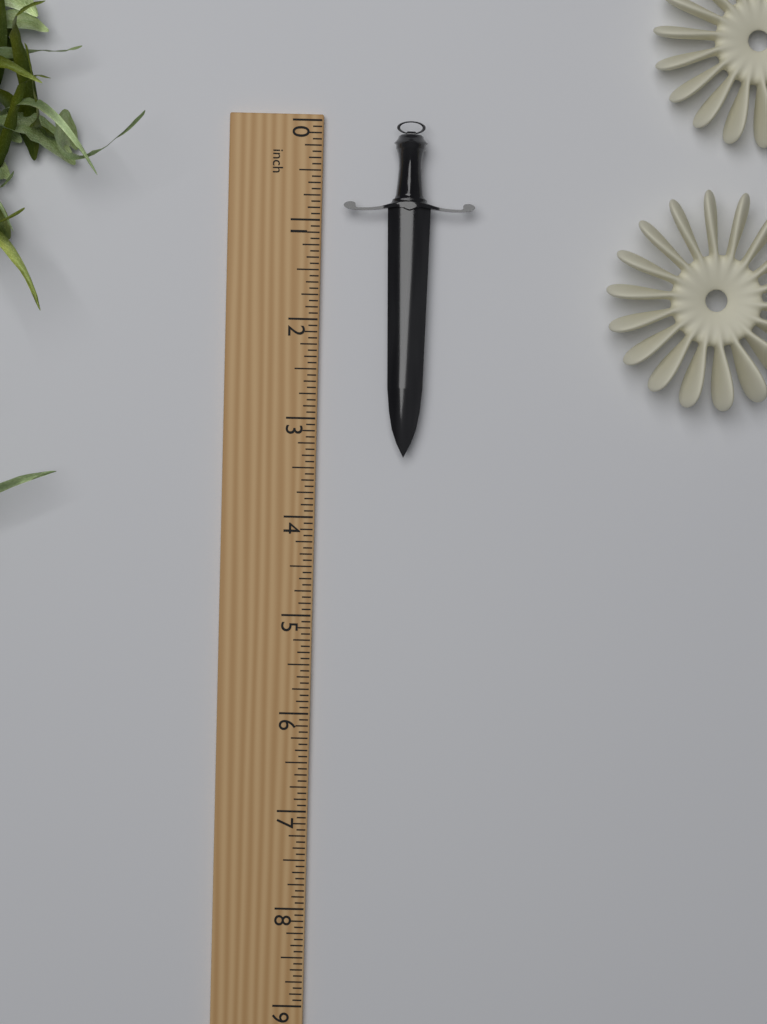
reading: 3.3750 inch
